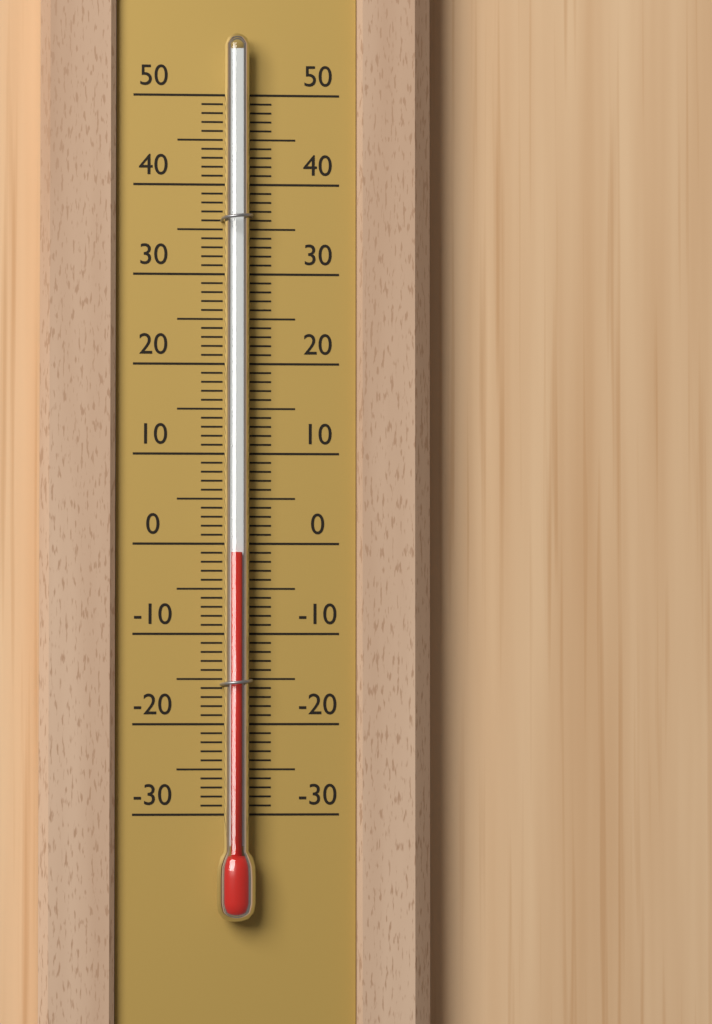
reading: -1 (no unit)
